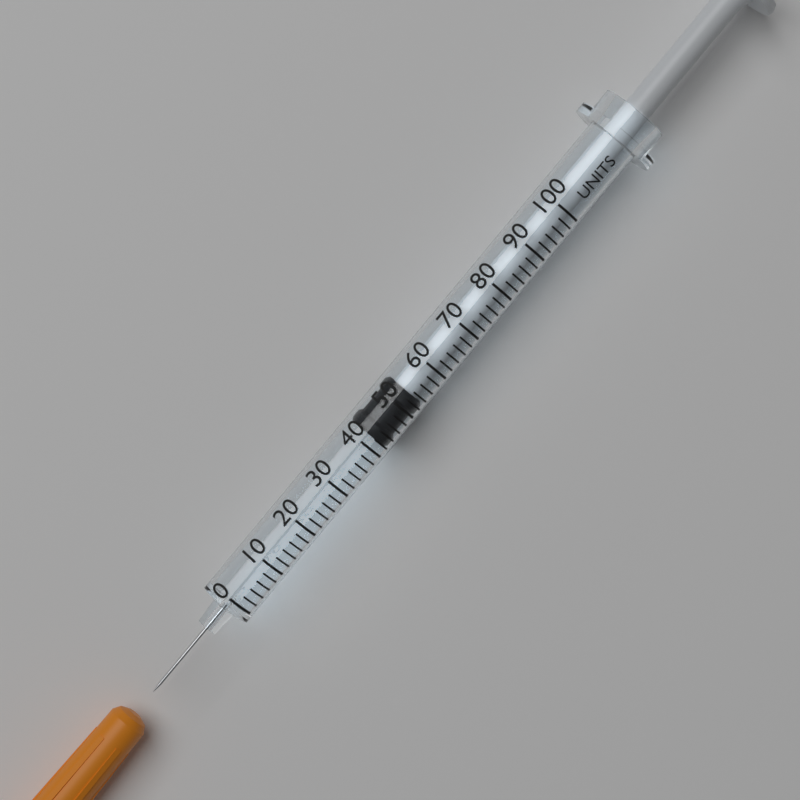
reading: 42 units
